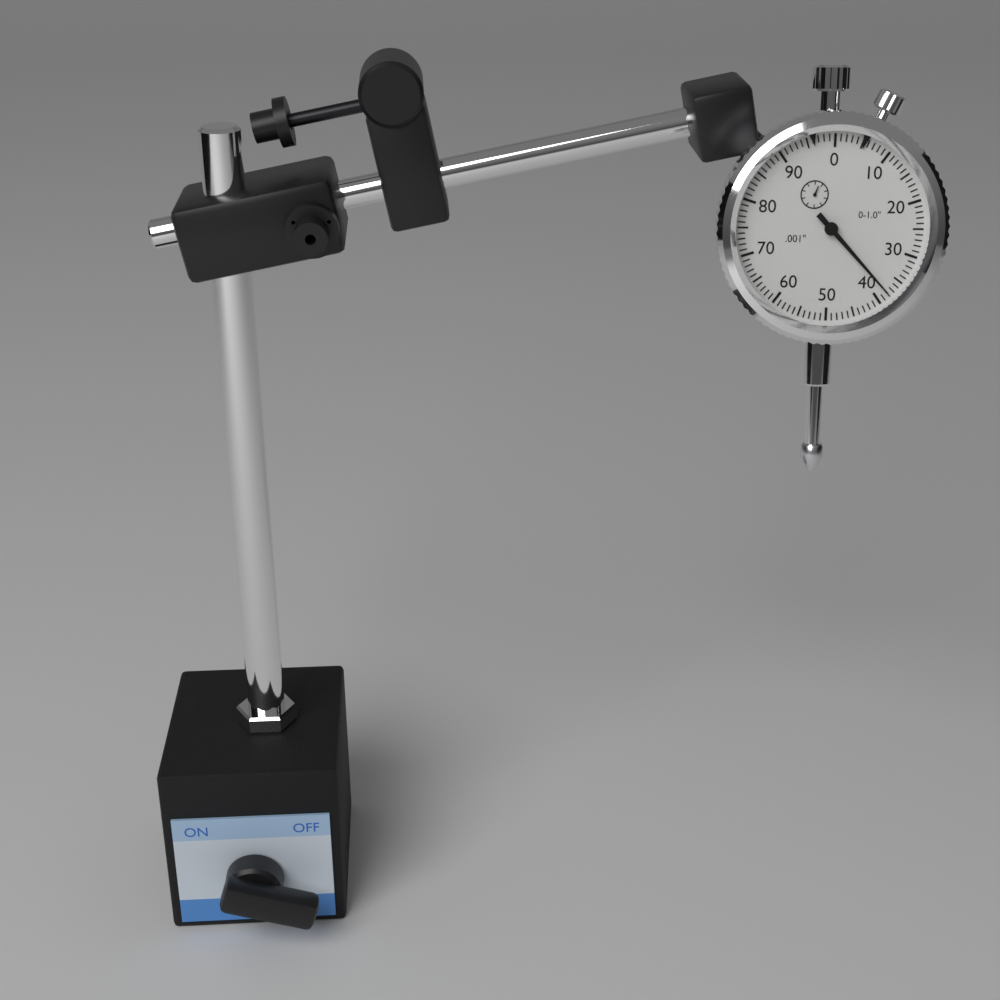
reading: 0.038 in
